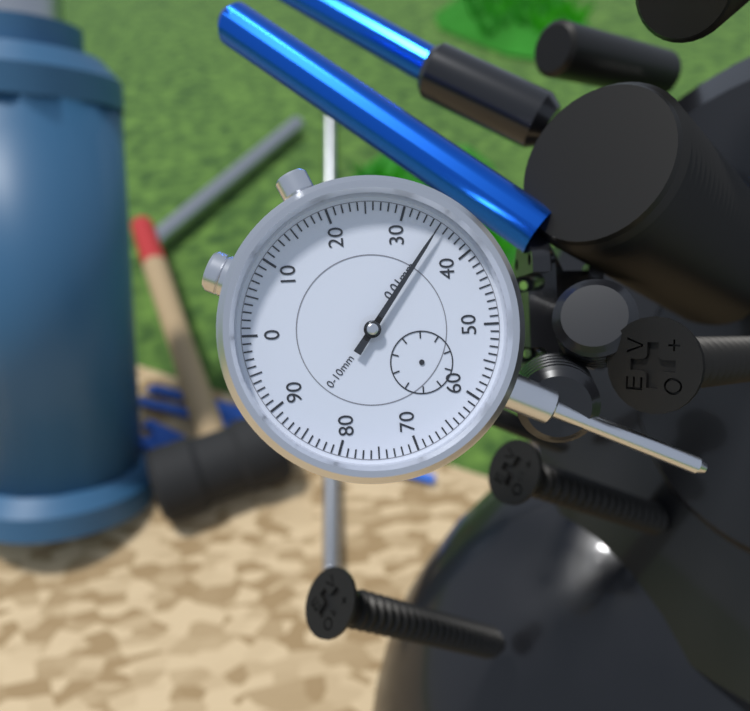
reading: 0.35 mm
